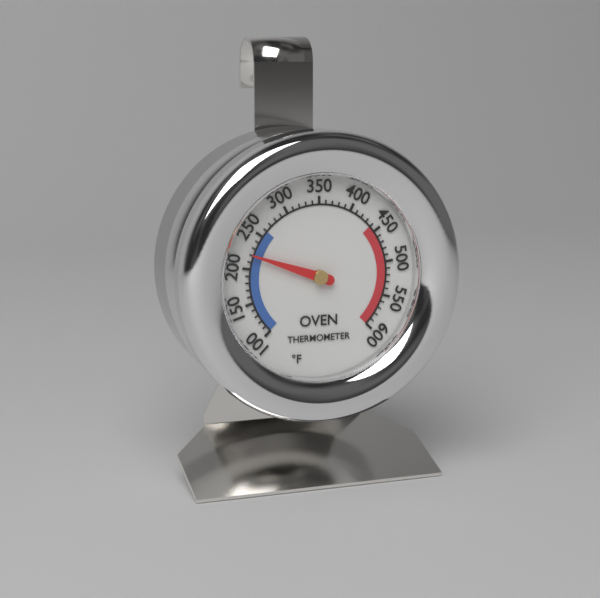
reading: 220 °F
